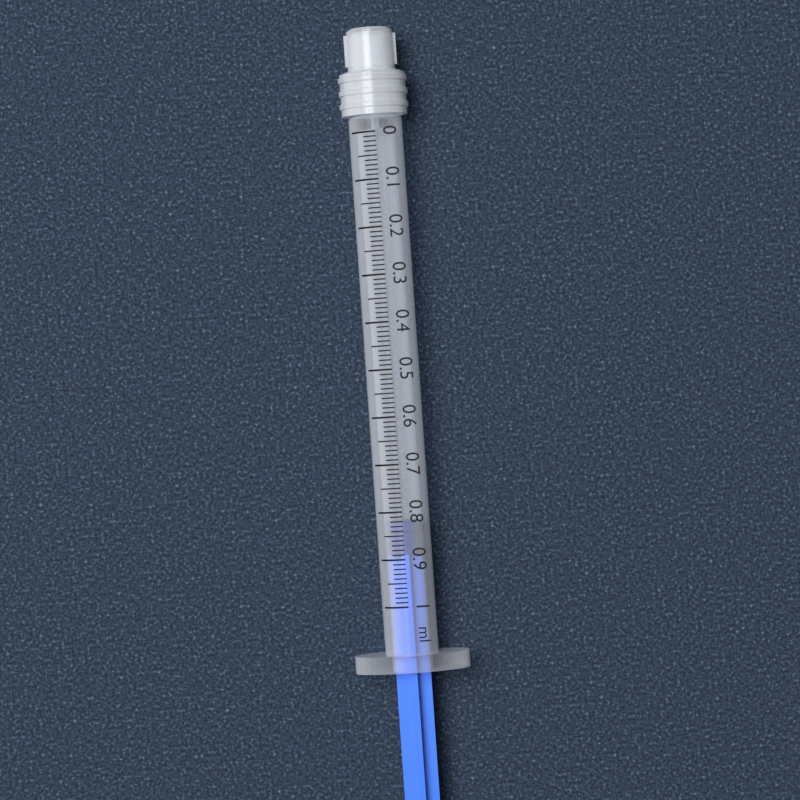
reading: 0.82 ml
